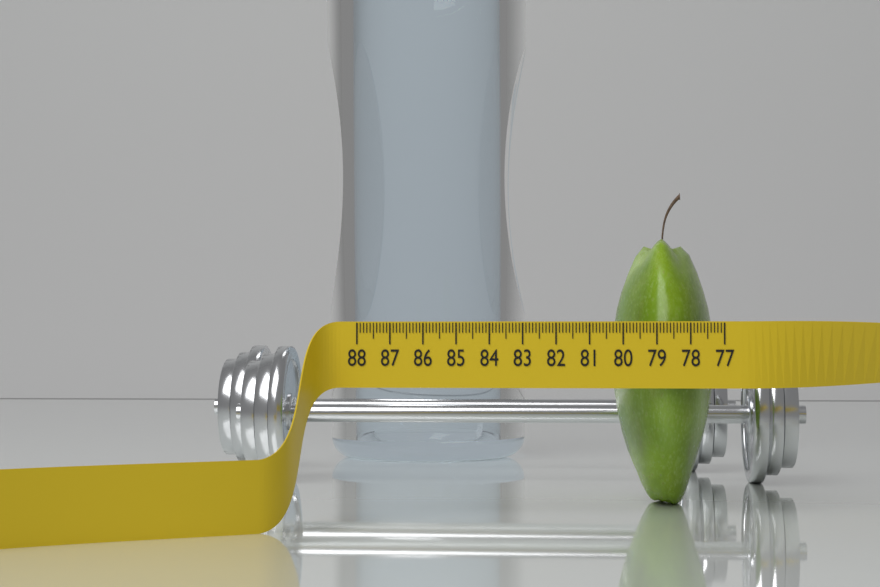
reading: 80.2 (no unit)
